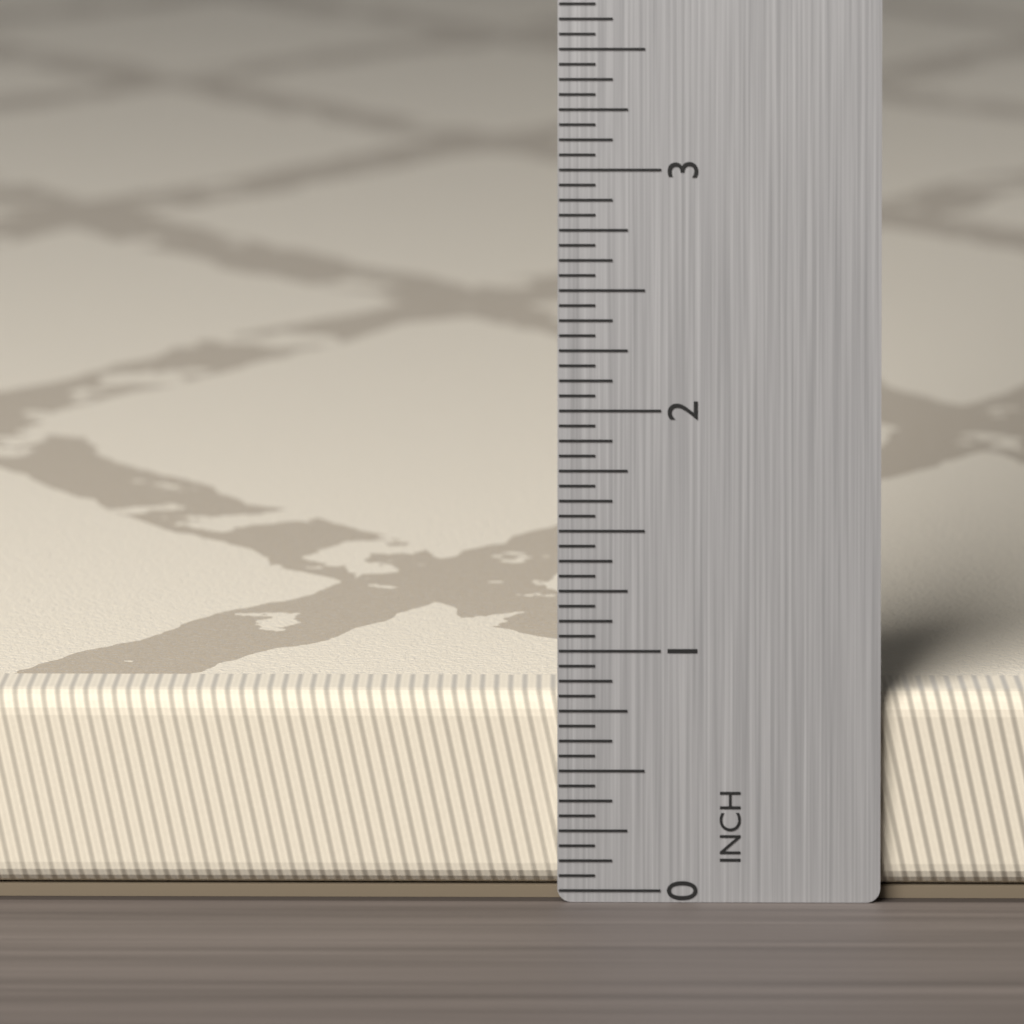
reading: 0.8125 in
